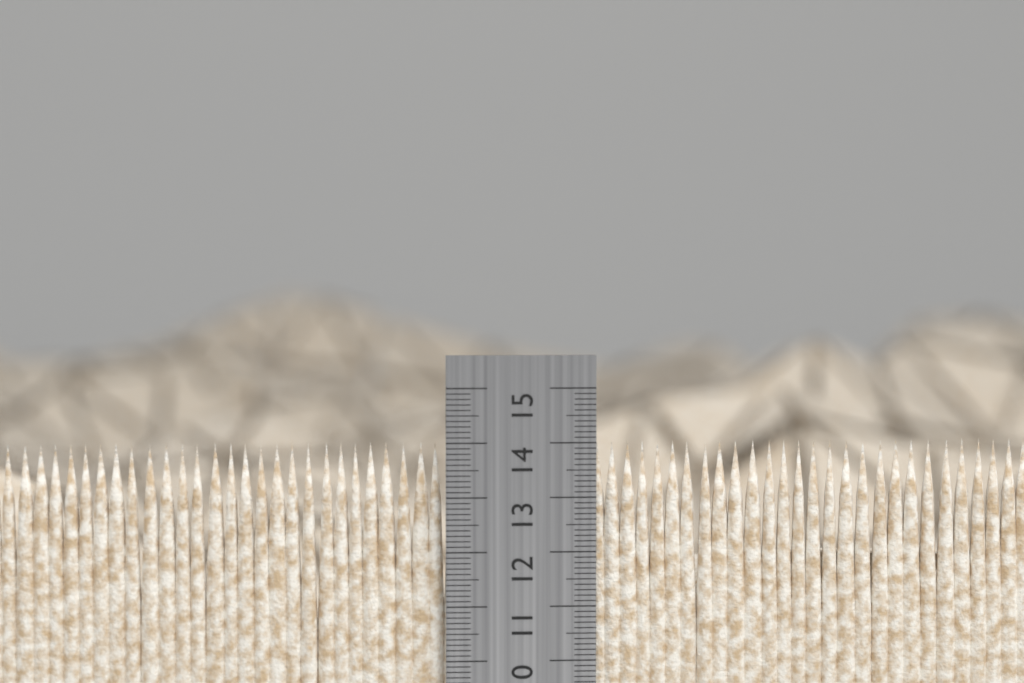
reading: 14.0 cm
